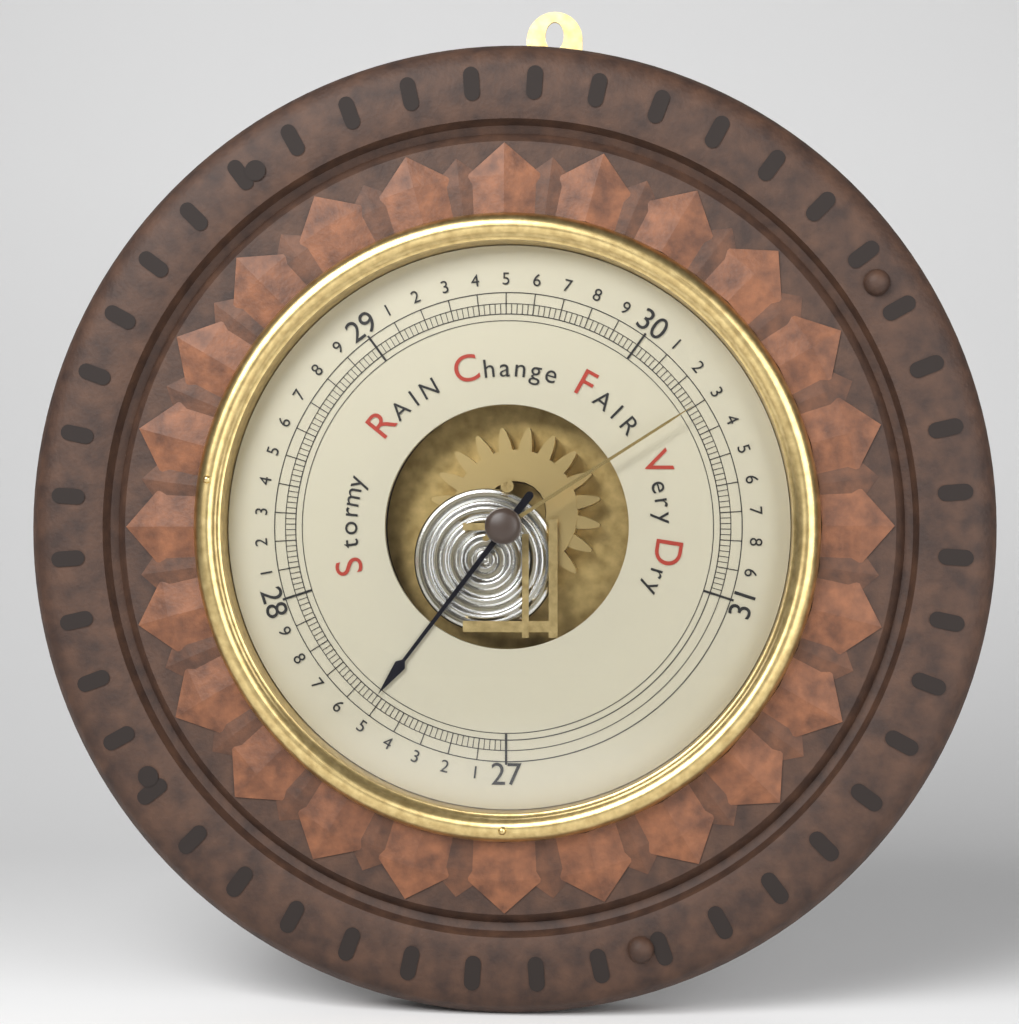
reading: 27.52 inHg
